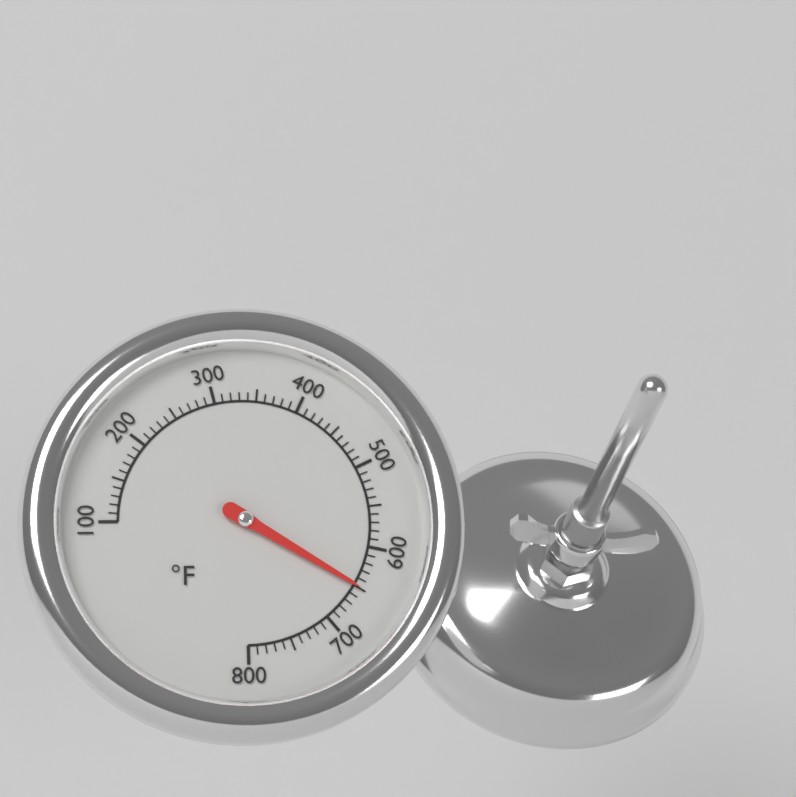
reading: 650 °F
